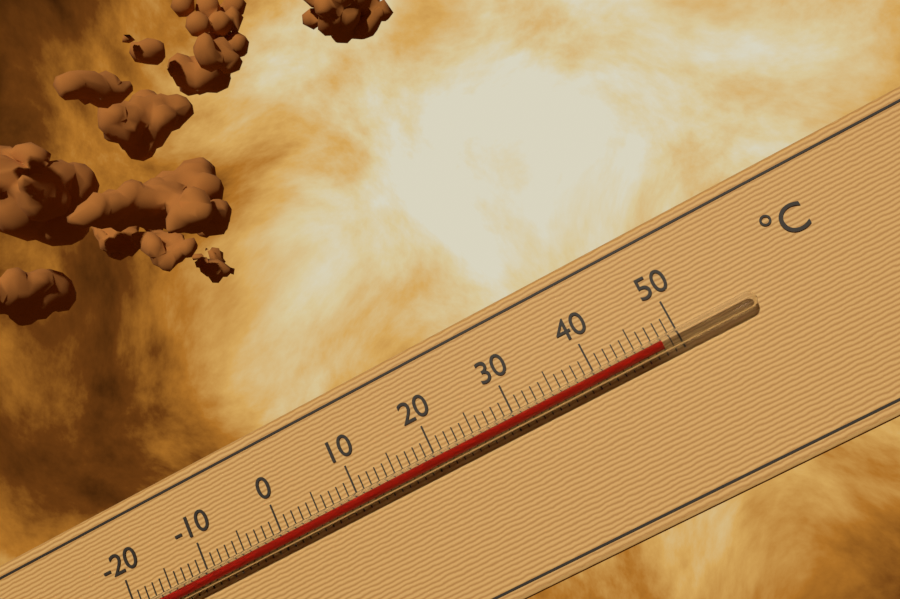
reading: 48 °C
